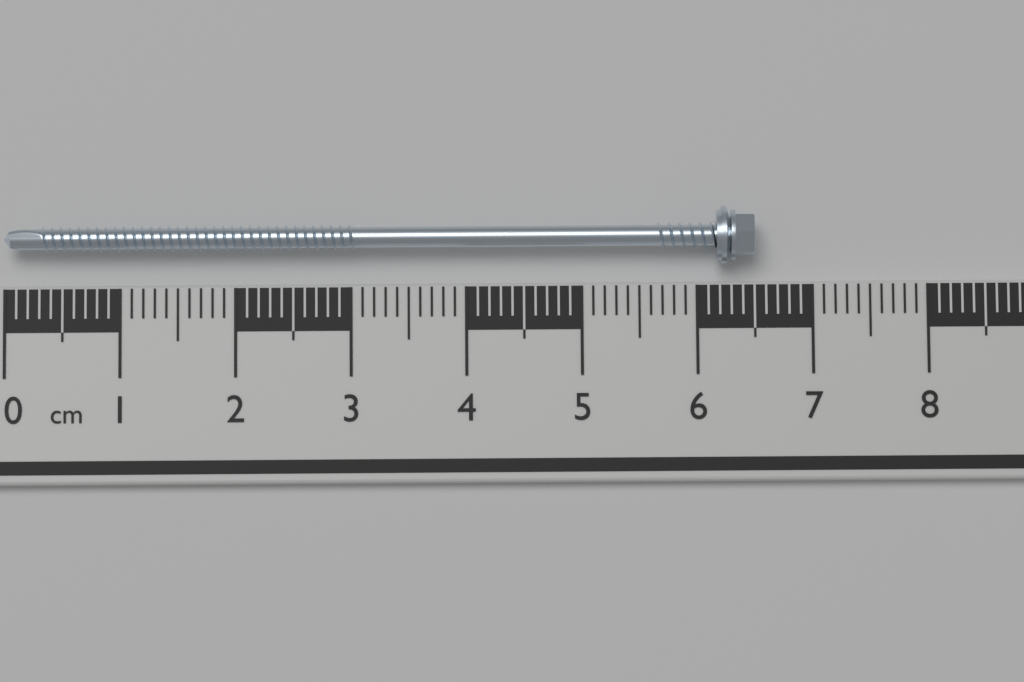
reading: 6.5 cm
